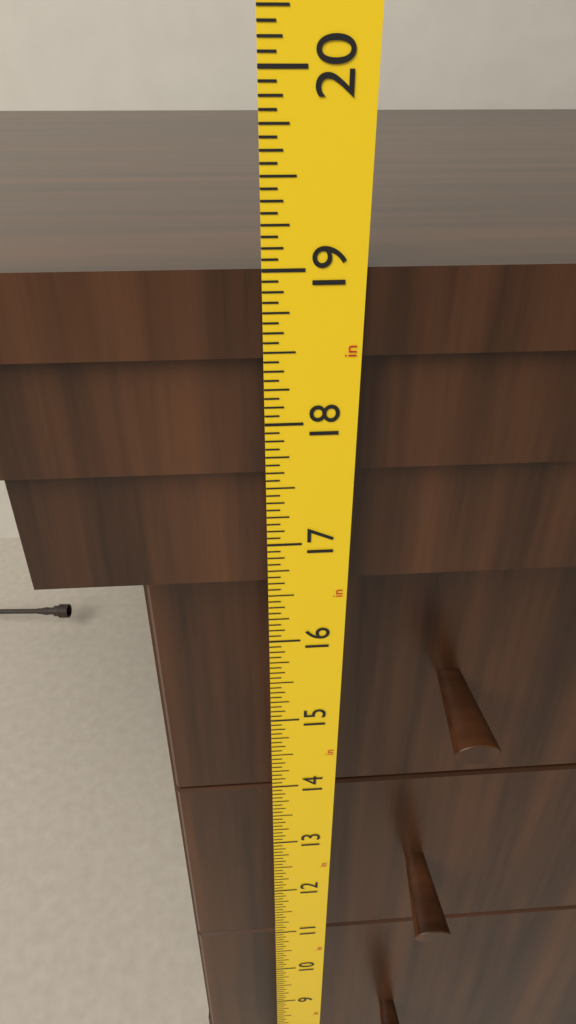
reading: 19.0000 in
